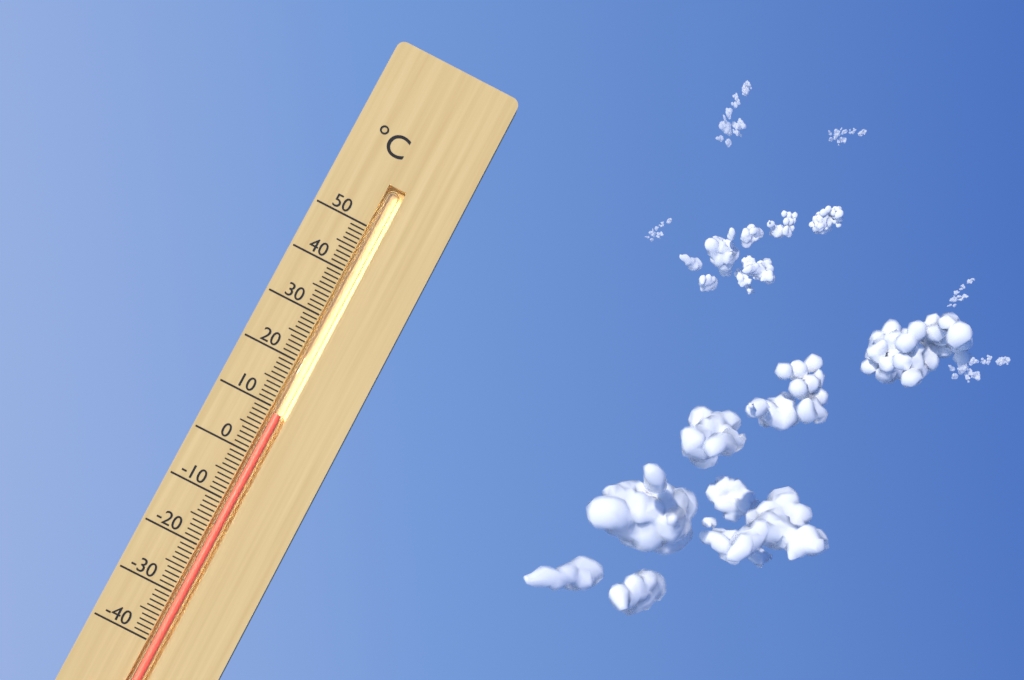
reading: 9 °C
